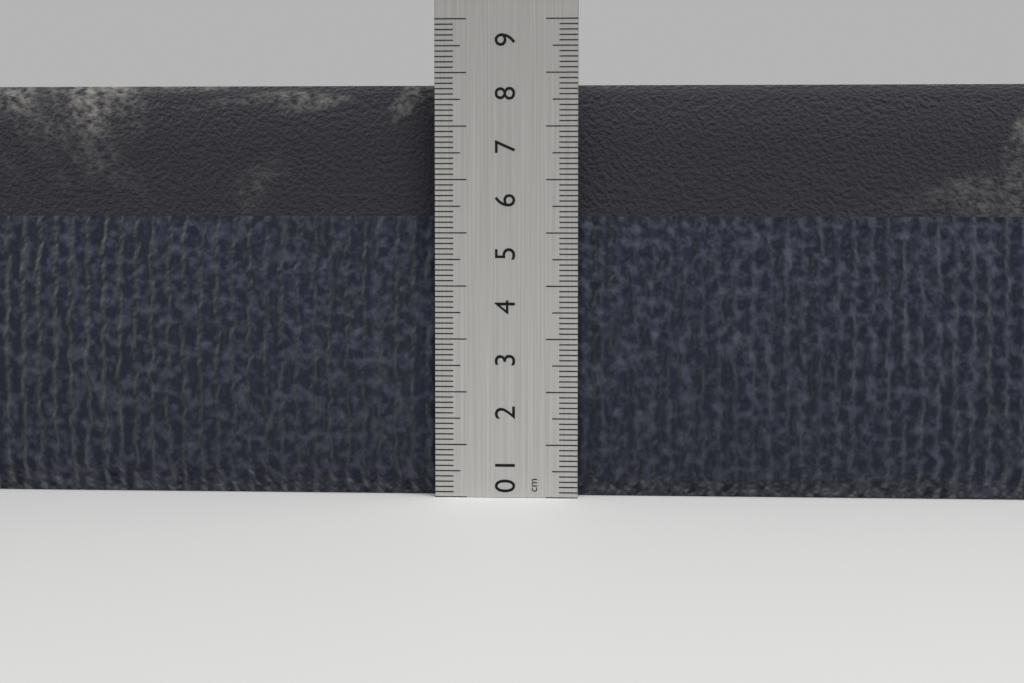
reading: 7.8 cm
